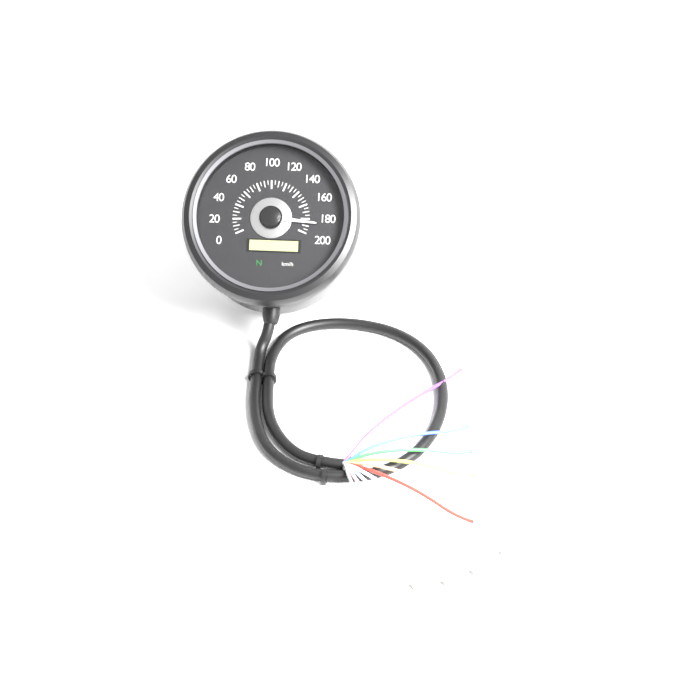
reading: 185 km/h
